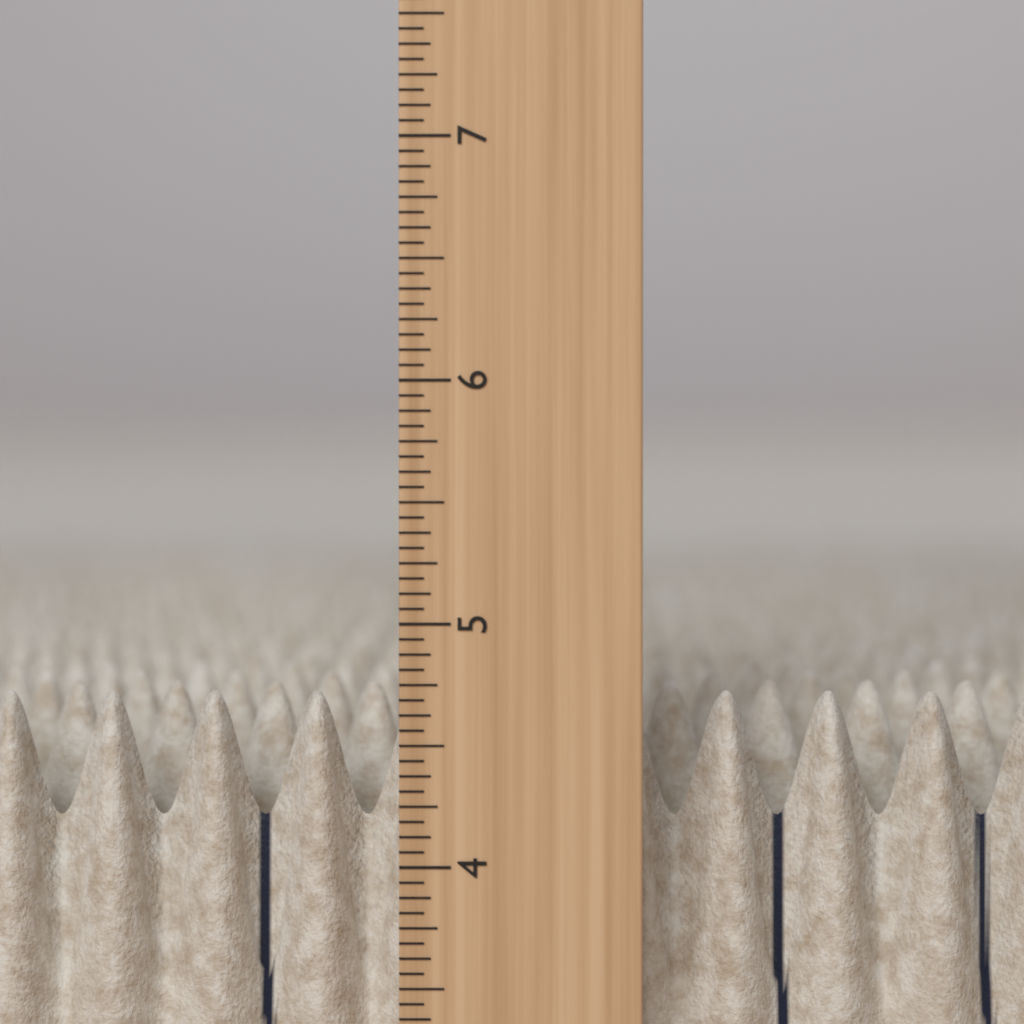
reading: 4.6875 in
